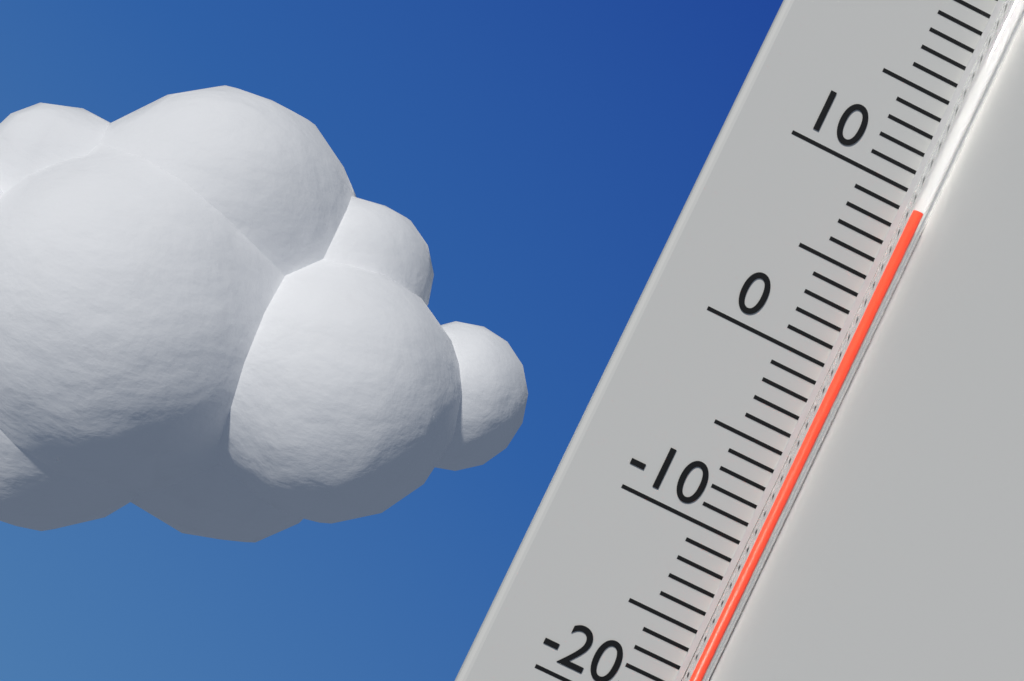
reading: 9 °C
